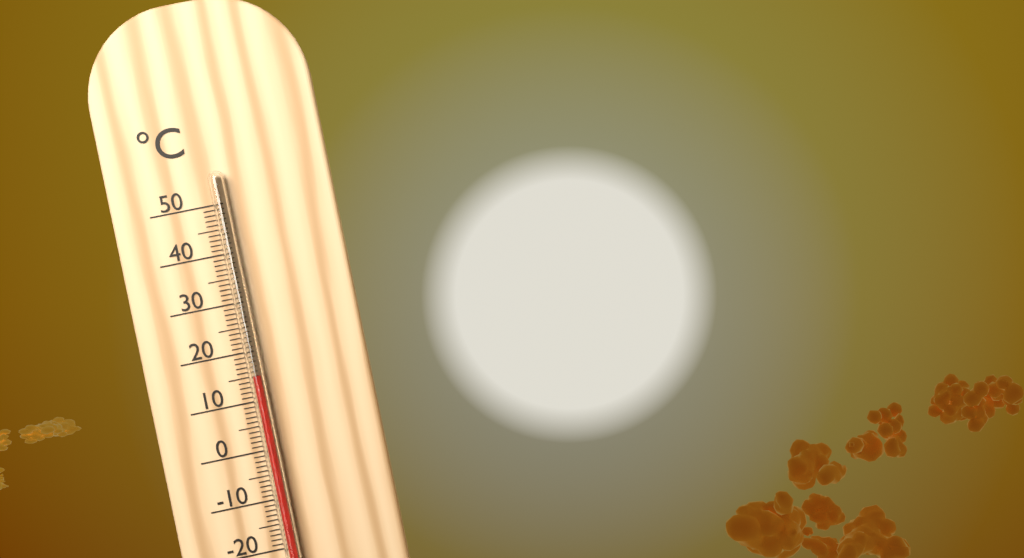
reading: 15 °C
